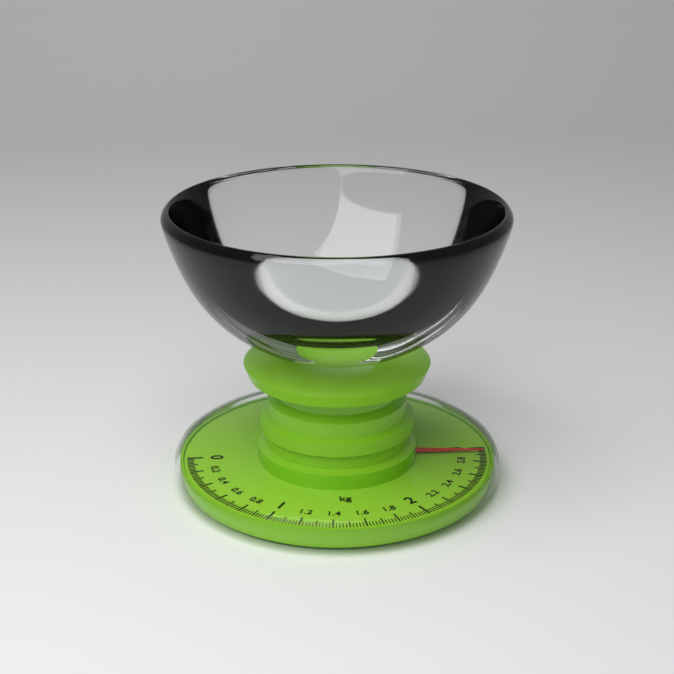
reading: 2.94 kg
